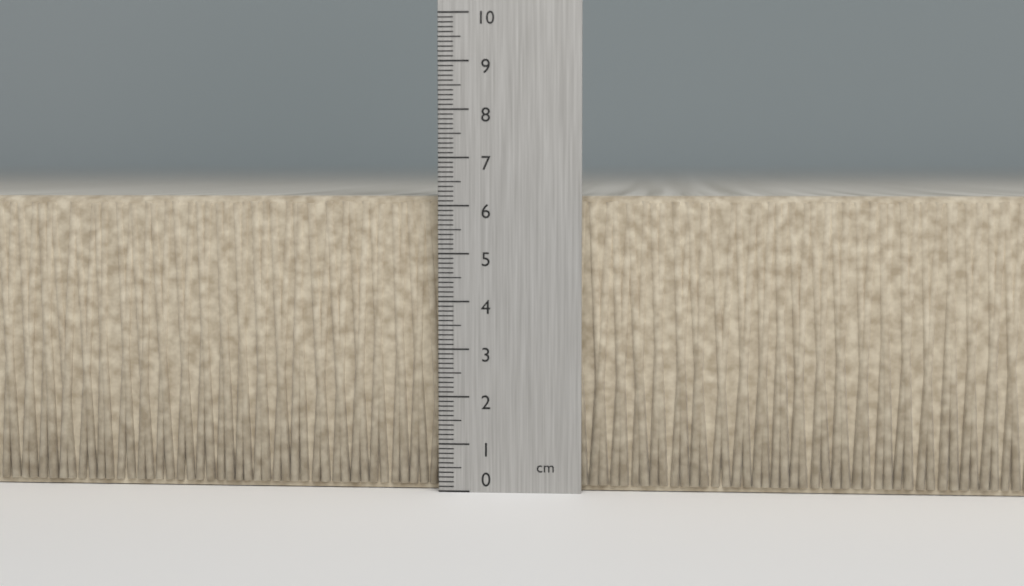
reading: 6.2 cm
